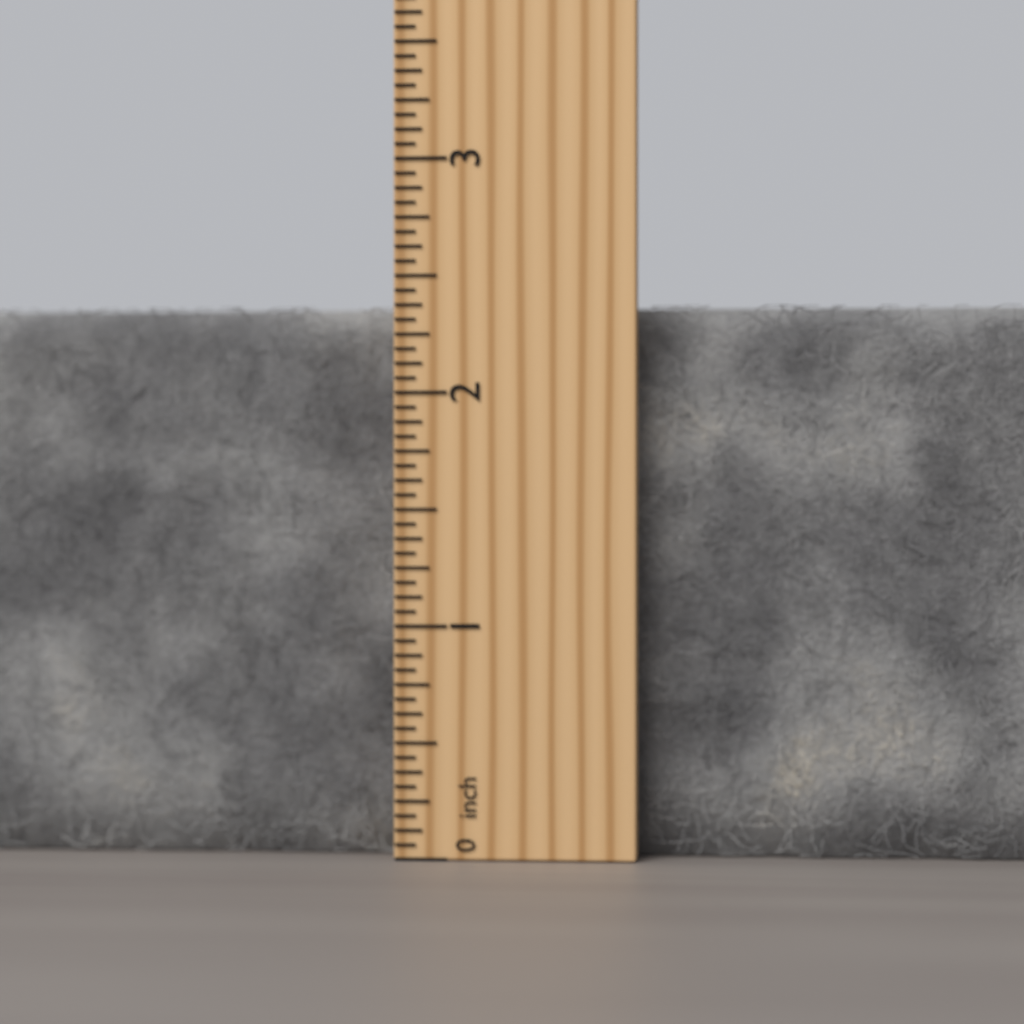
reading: 2.3750 inch
